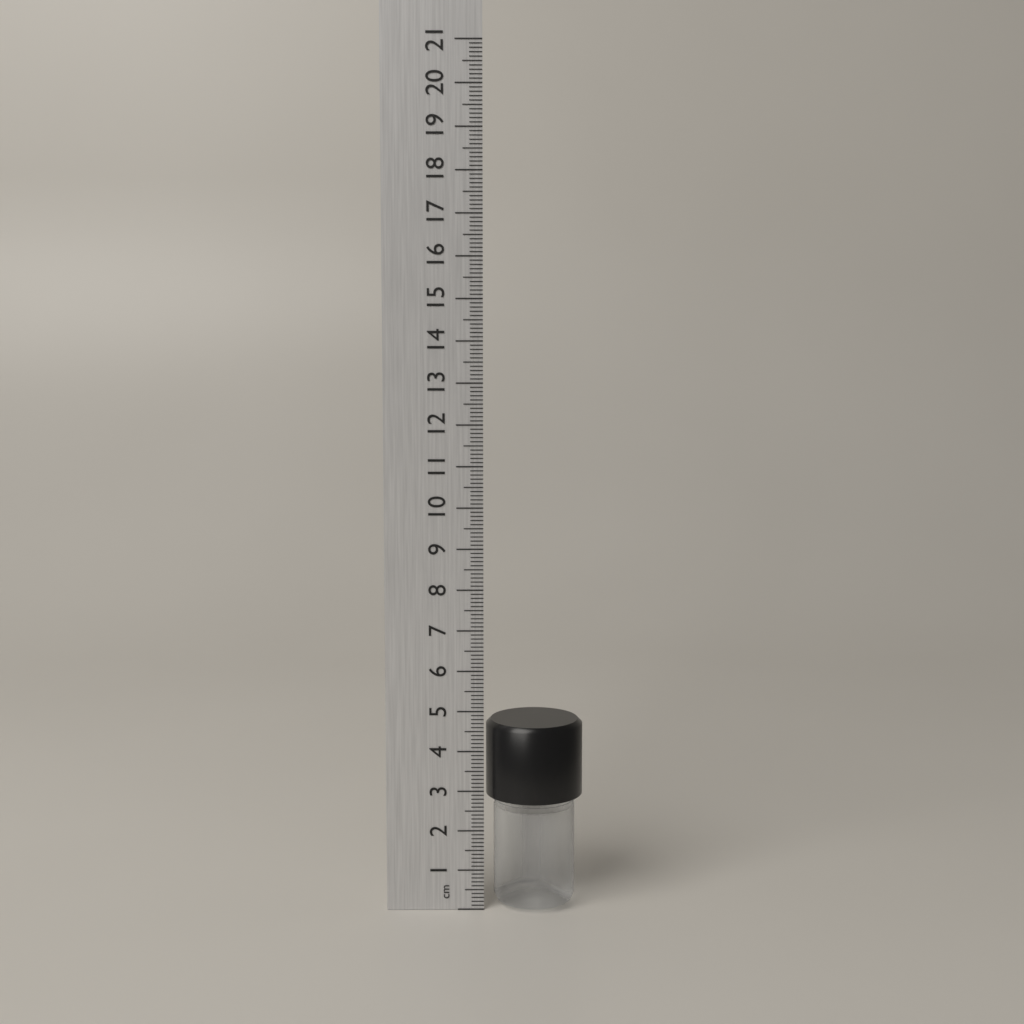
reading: 4.7 cm
